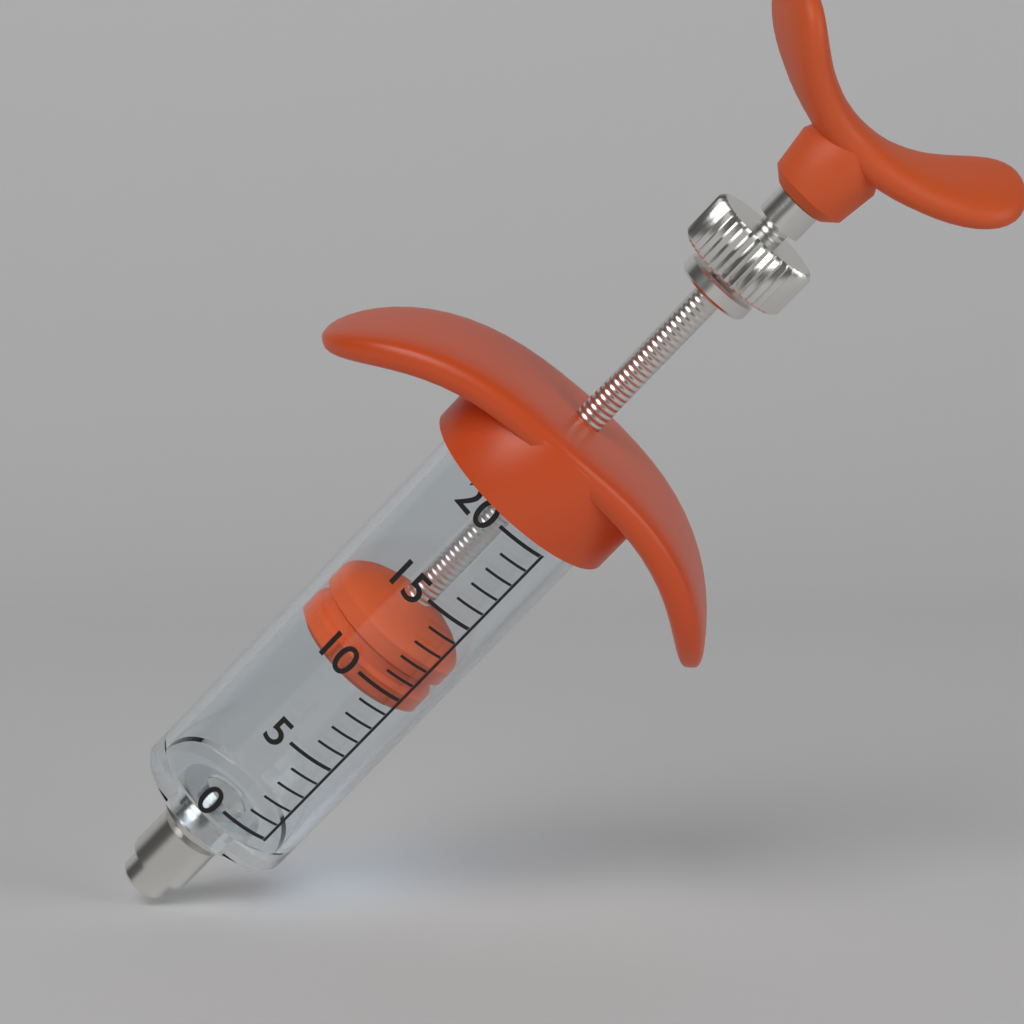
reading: 9 (no unit)
